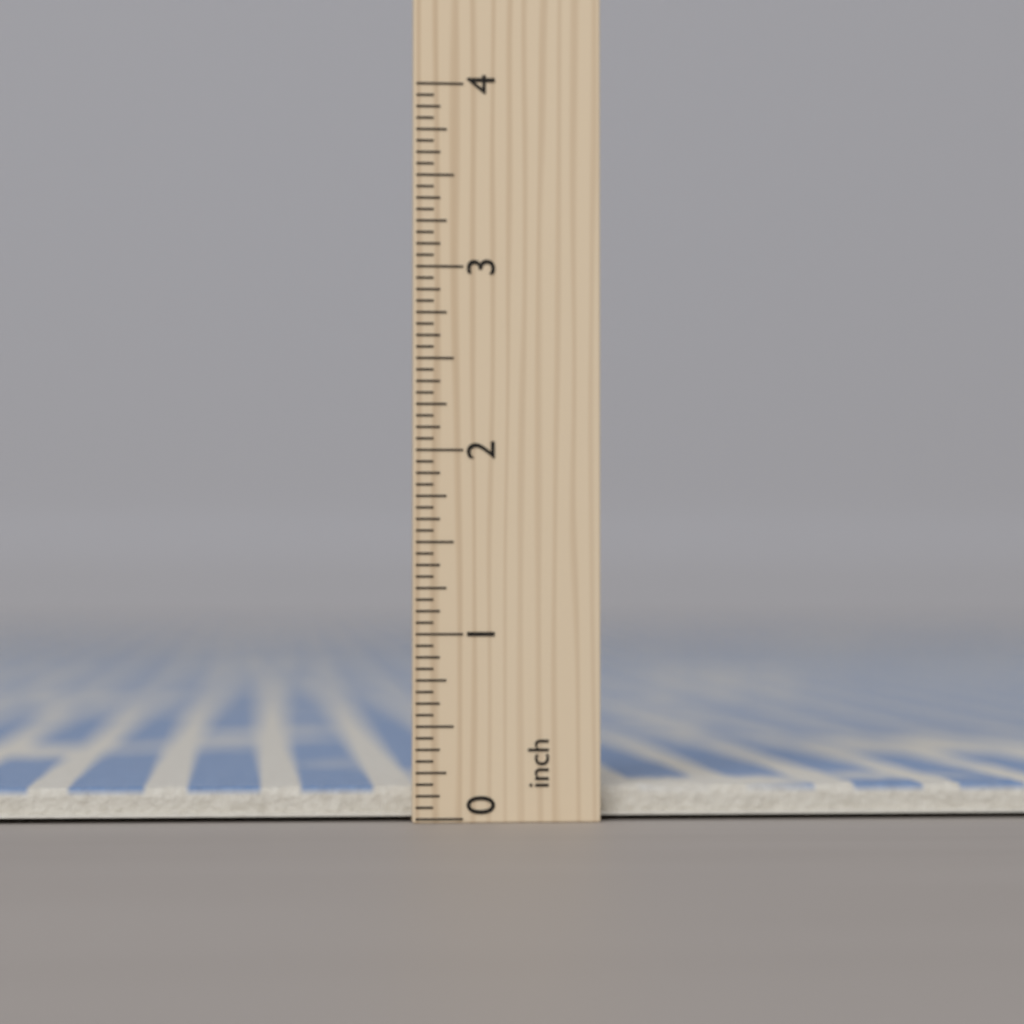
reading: 0.1875 inch
